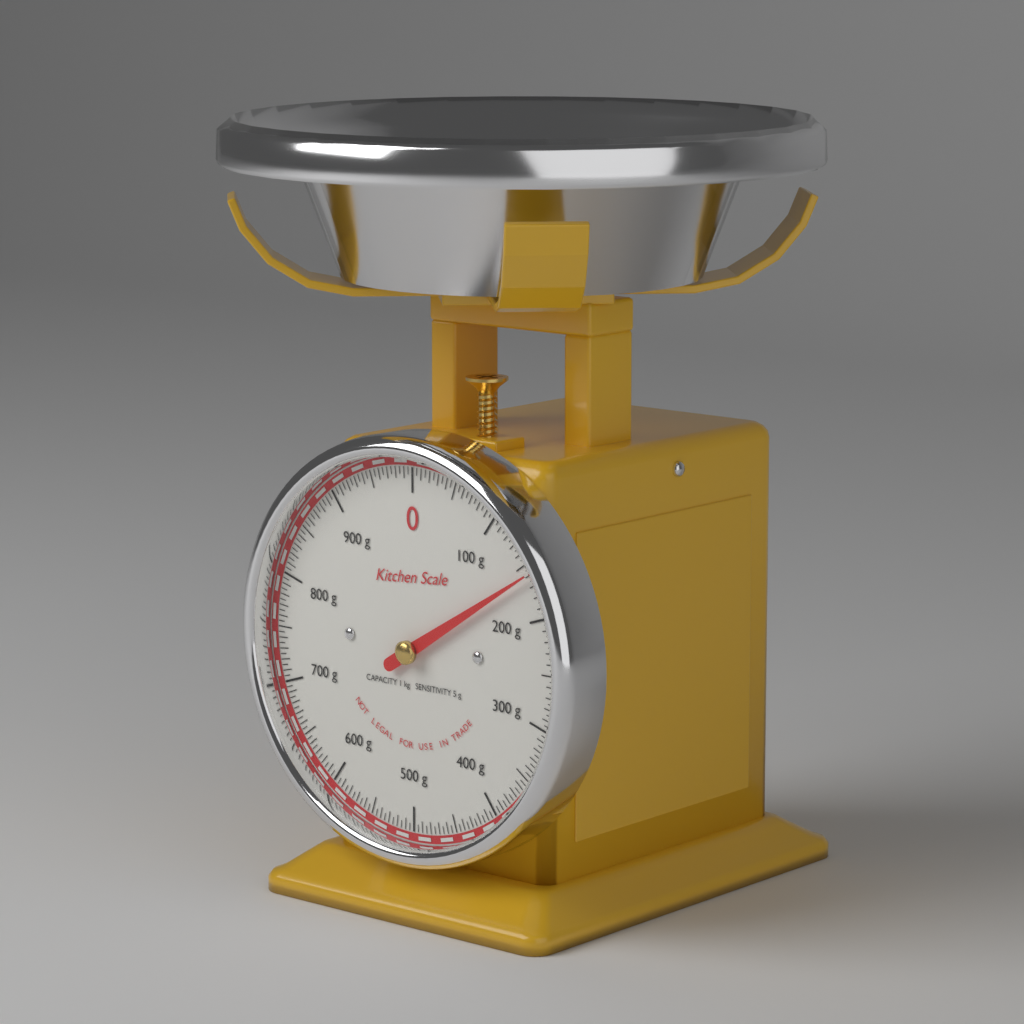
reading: 160 g
